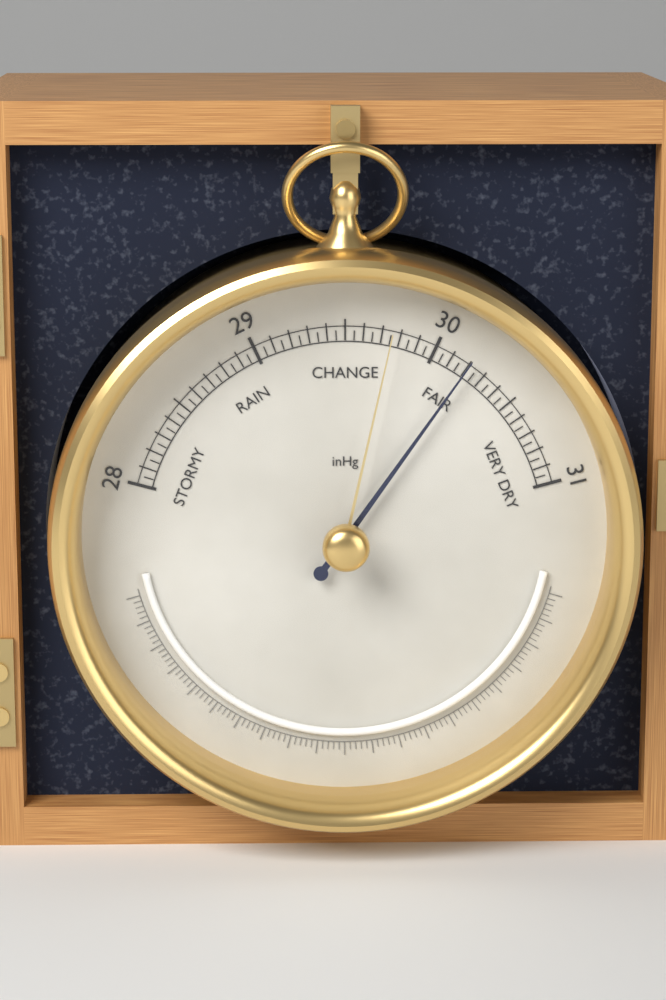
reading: 30.20 inHg
